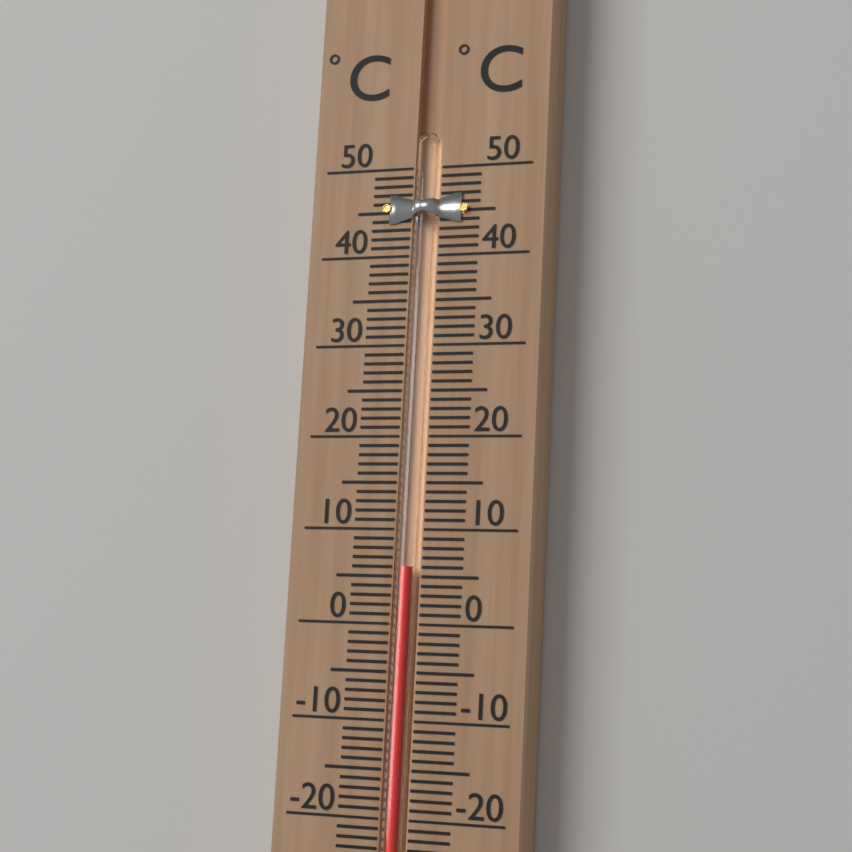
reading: 6 °C
